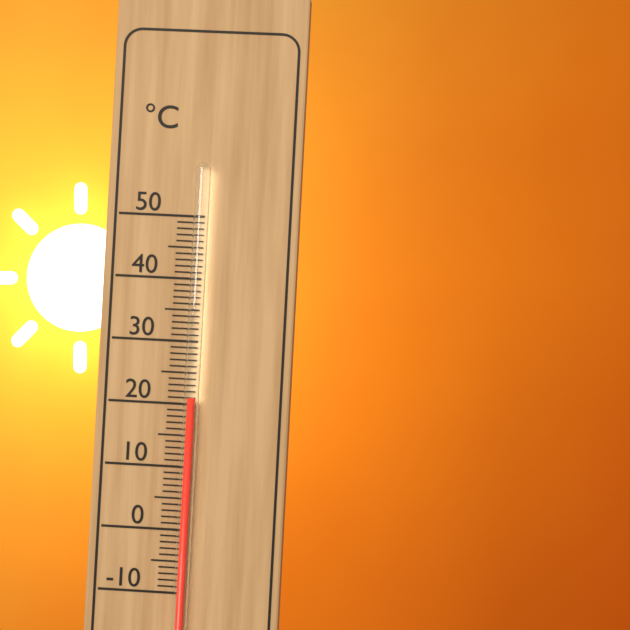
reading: 21 °C
